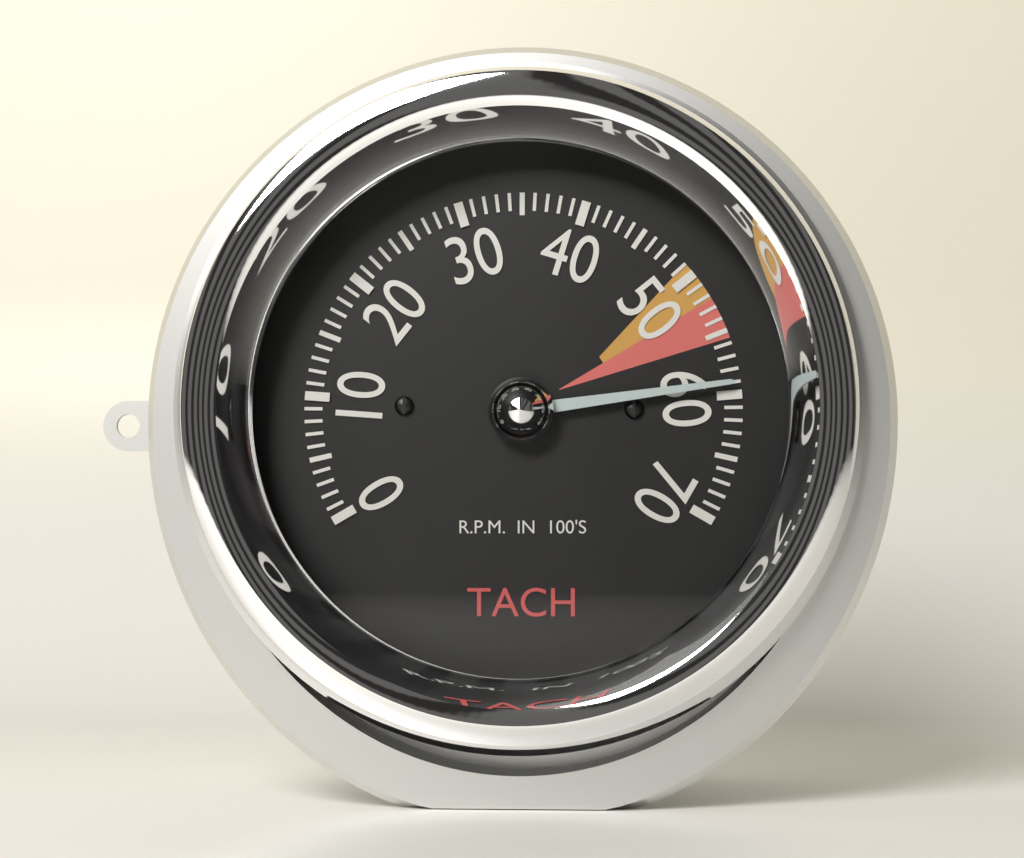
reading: 59 RPM x100
